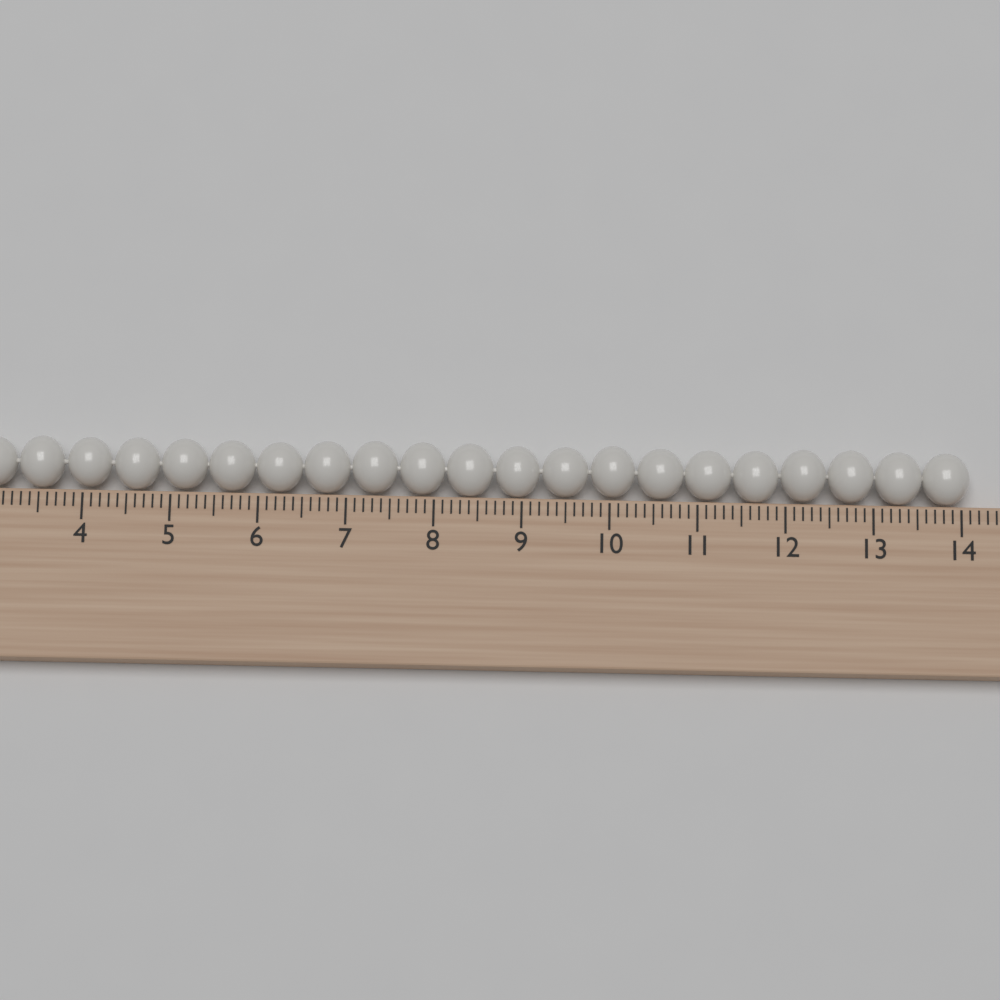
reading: 14.1 cm
